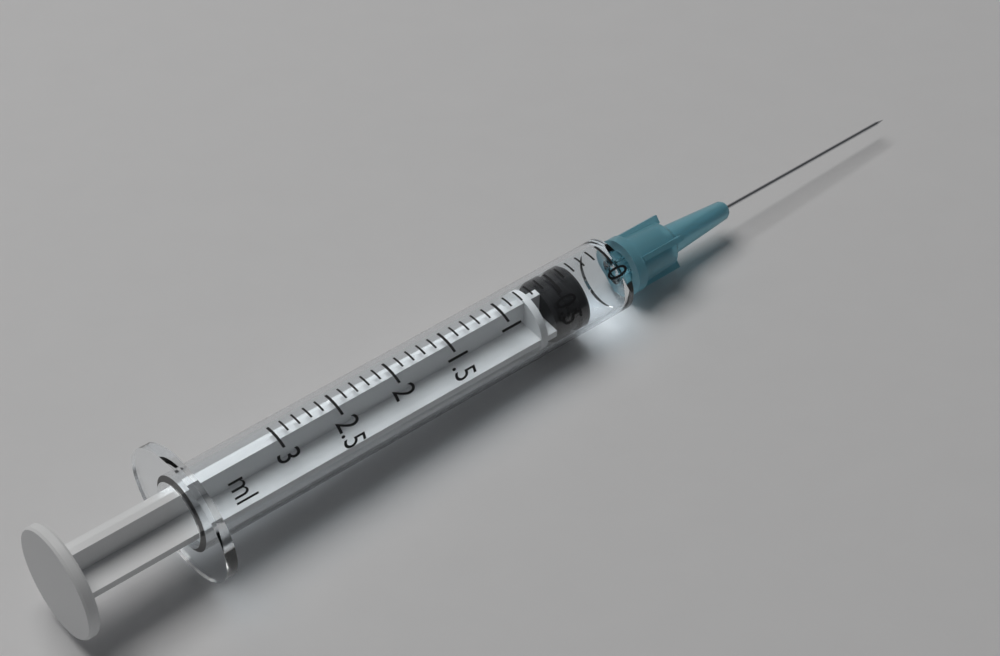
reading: 0.3 ml
